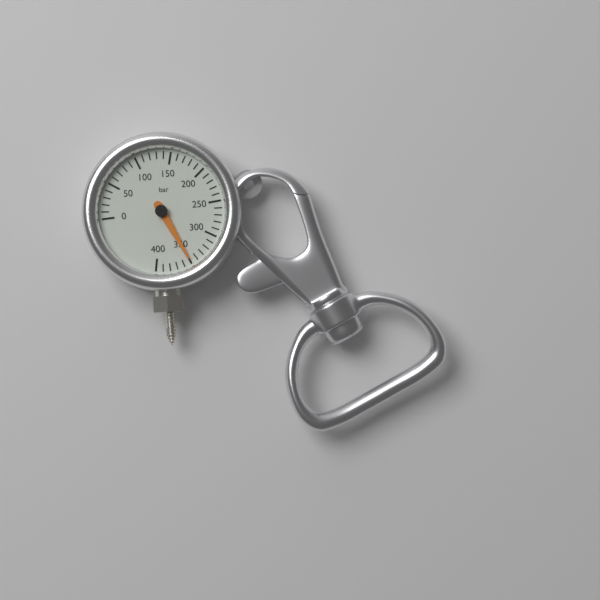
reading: 350 bar
